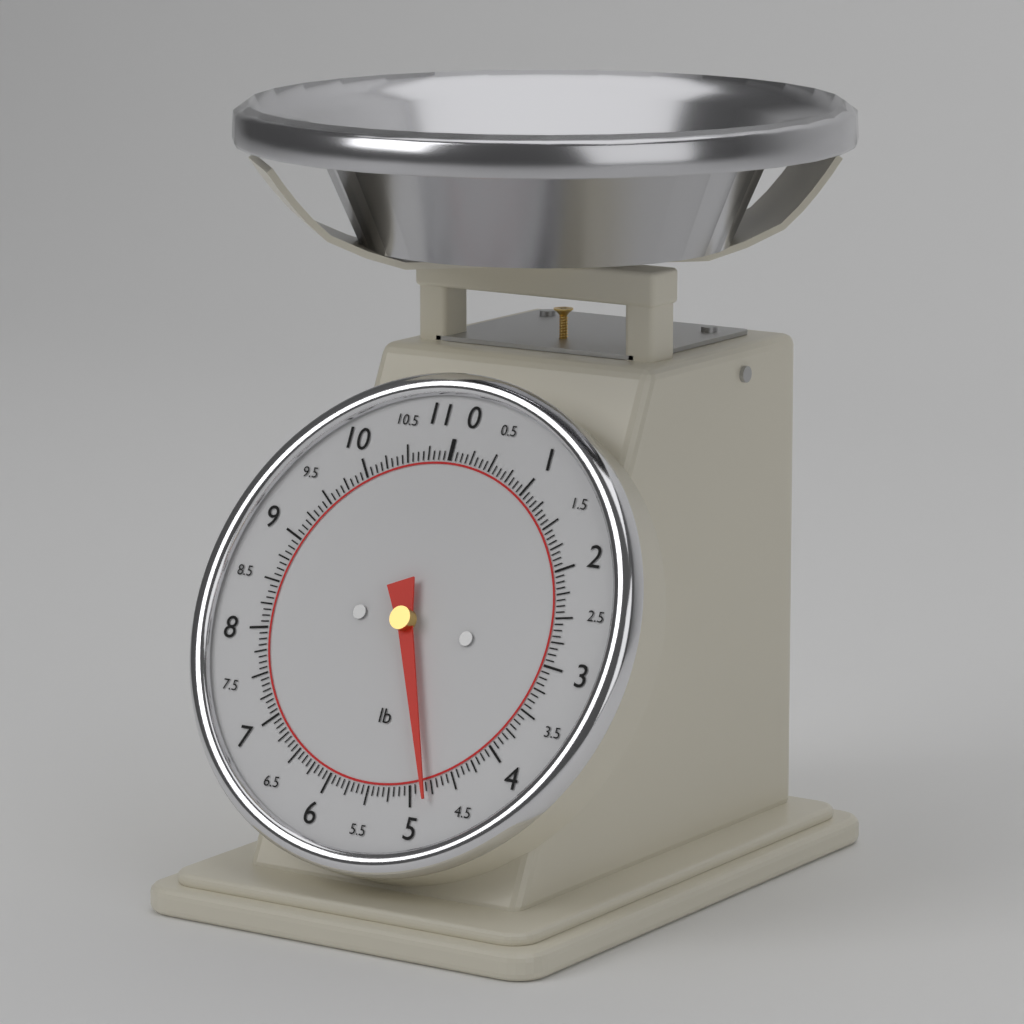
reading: 4.8125 lb
